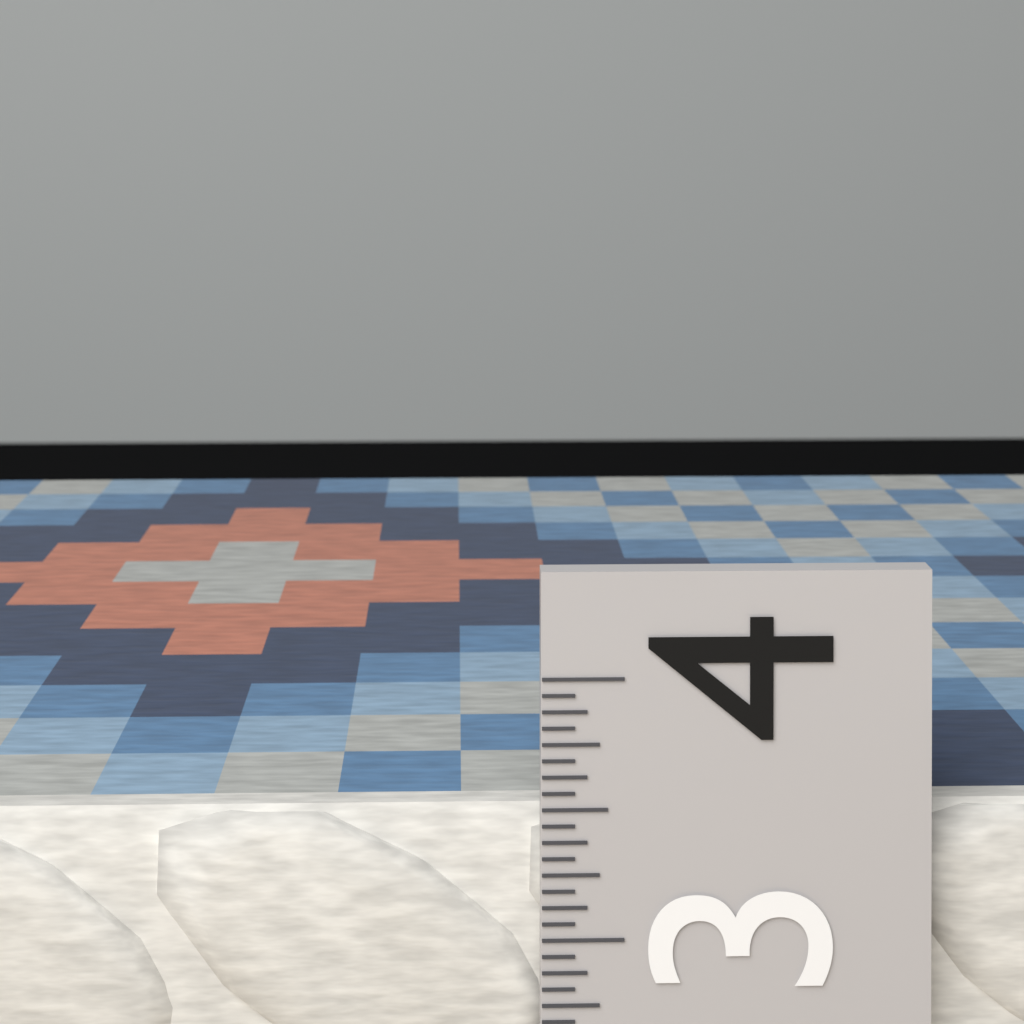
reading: 3.4375 (no unit)
